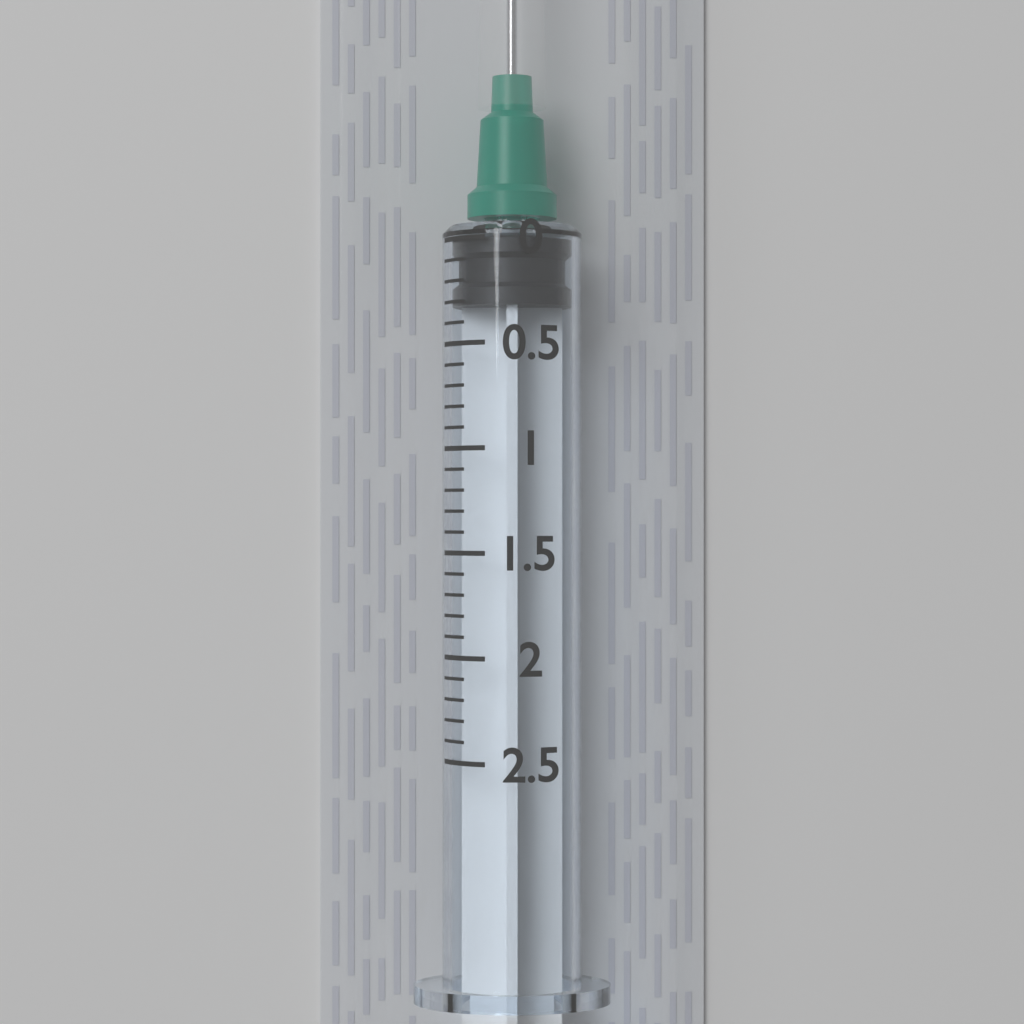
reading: 0.0 (no unit)
